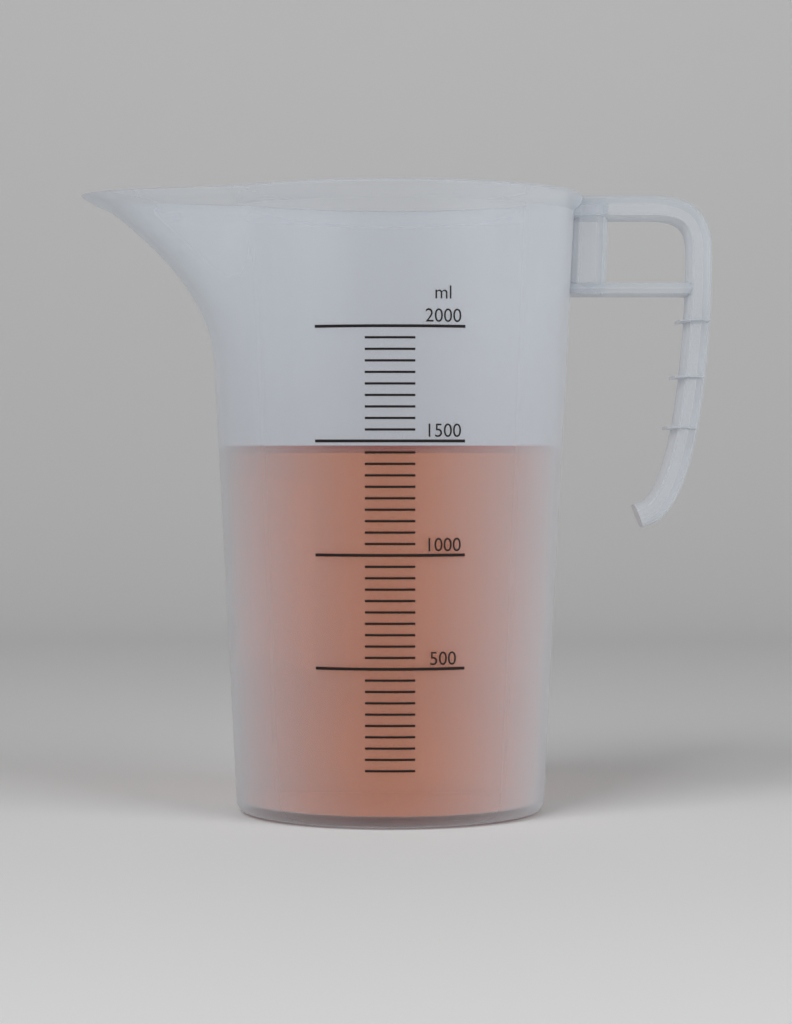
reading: 1480 ml
